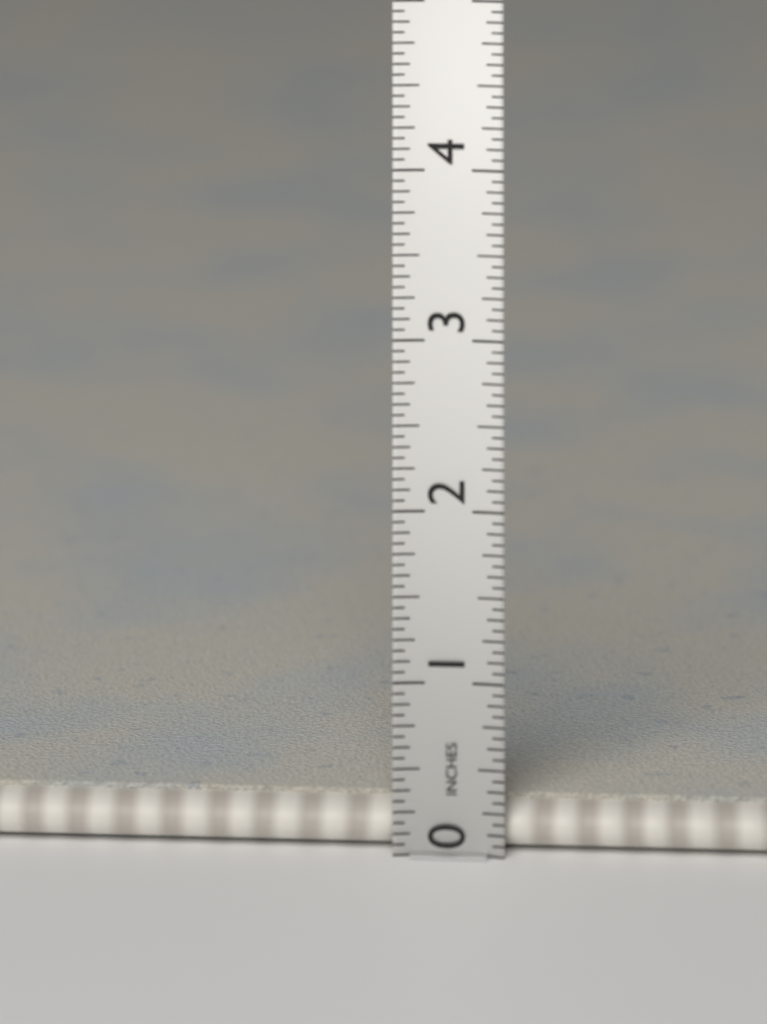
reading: 0.3125 in
